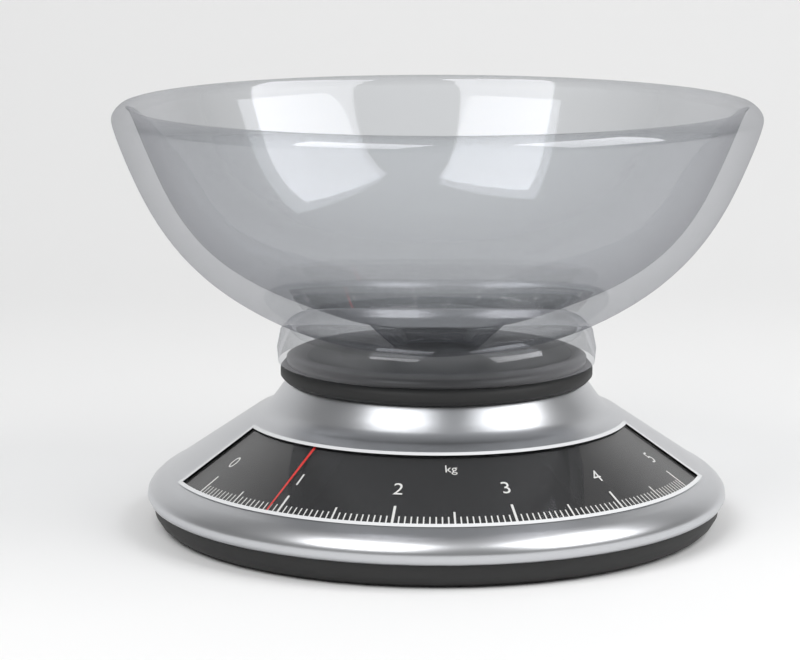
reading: 0.90 kg
